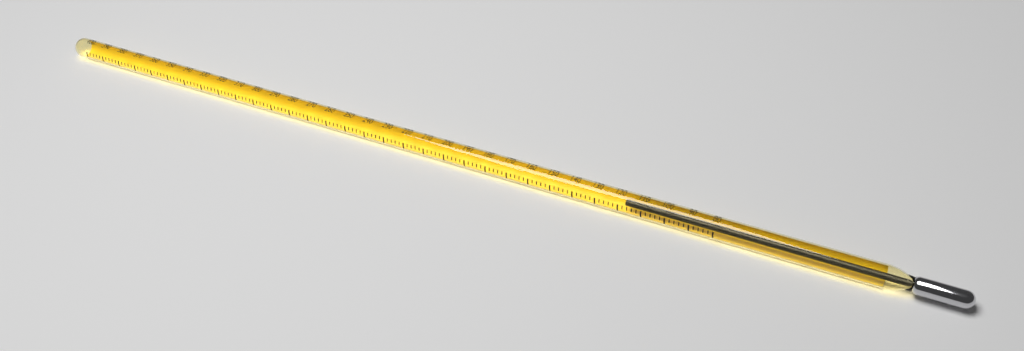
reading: 118 (no unit)
